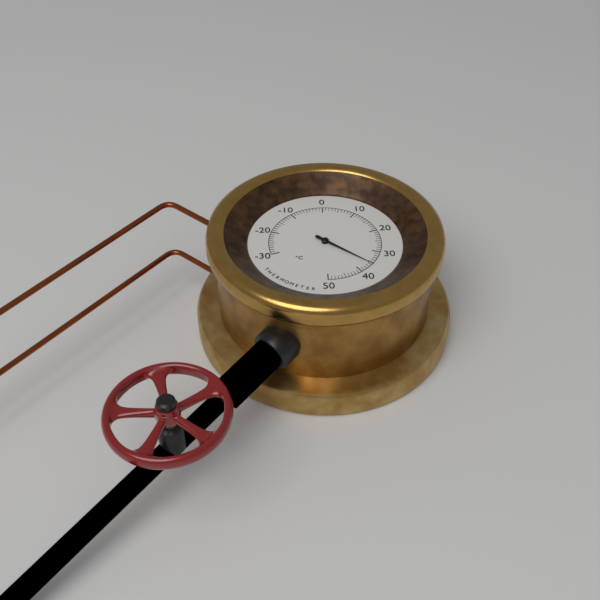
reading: 36 °C
